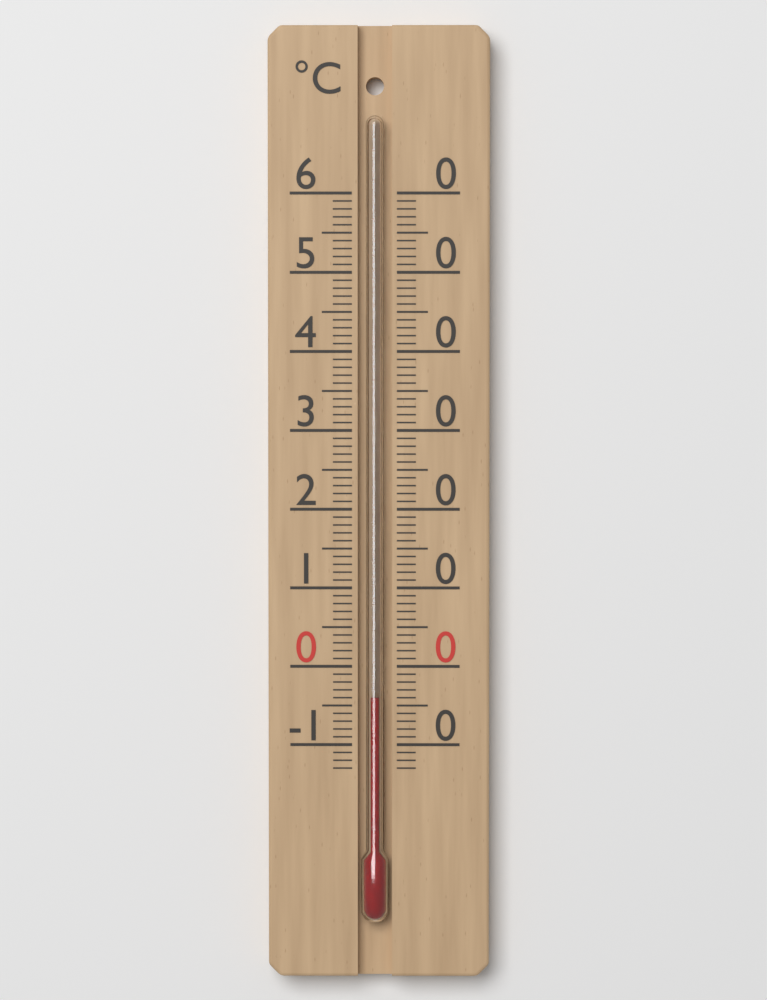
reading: -4 °C
